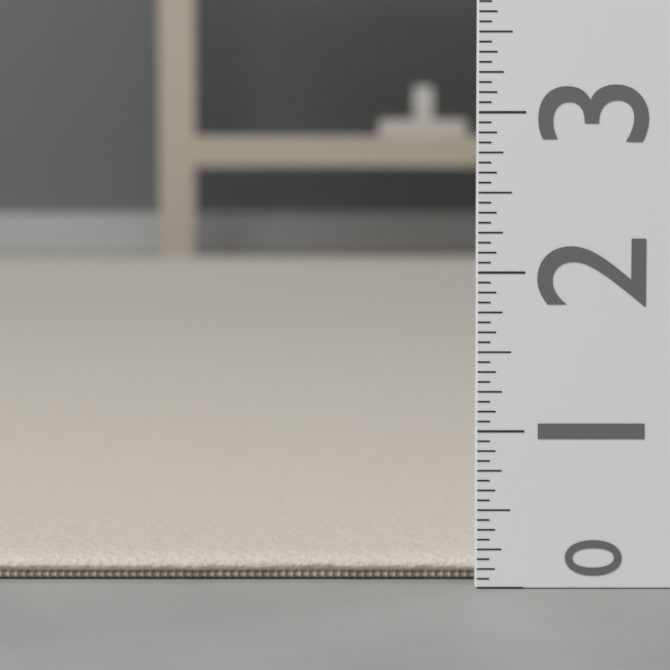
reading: 0.1875 (no unit)
